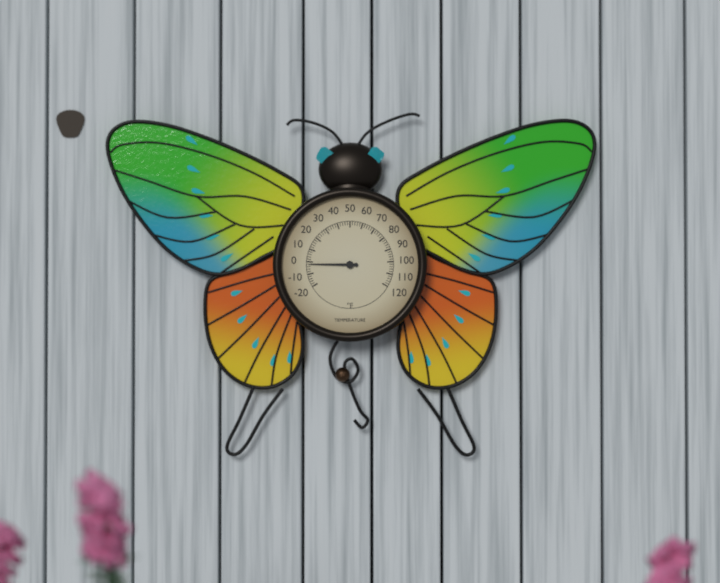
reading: -2 °F
